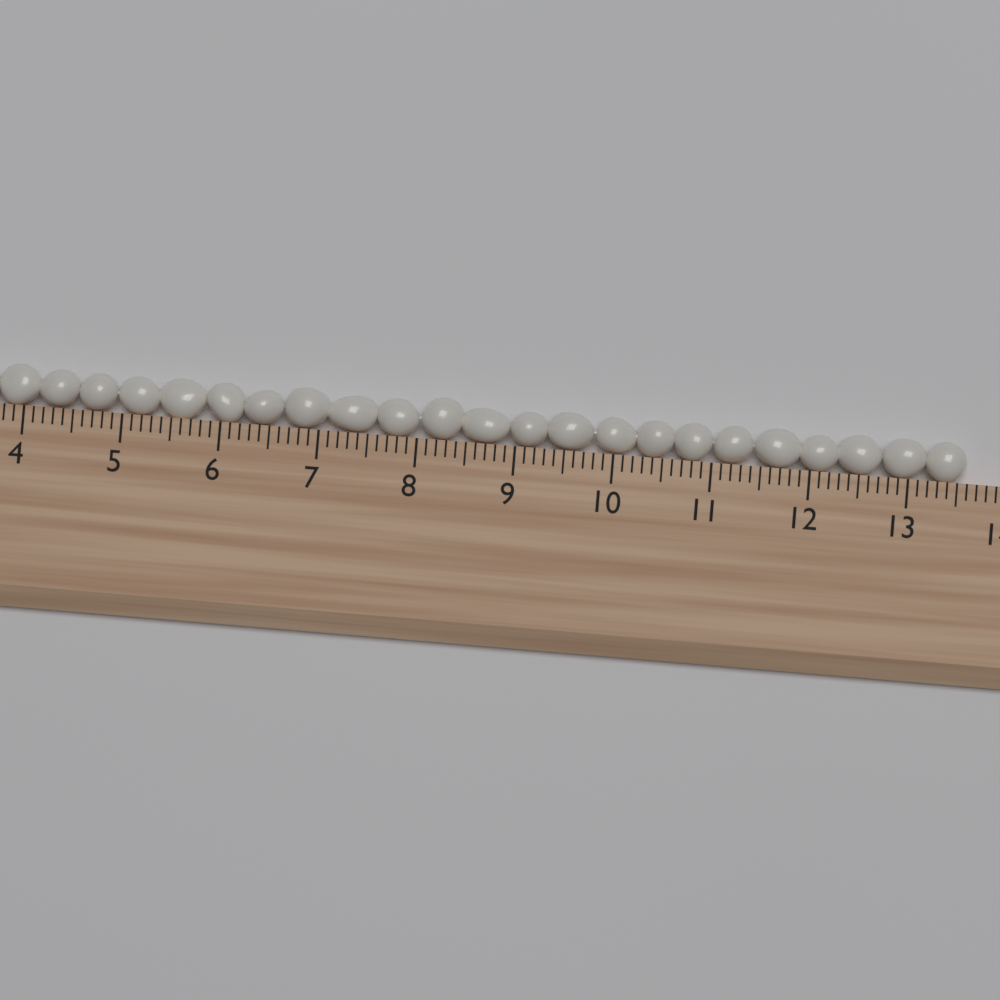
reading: 13.6 (no unit)
